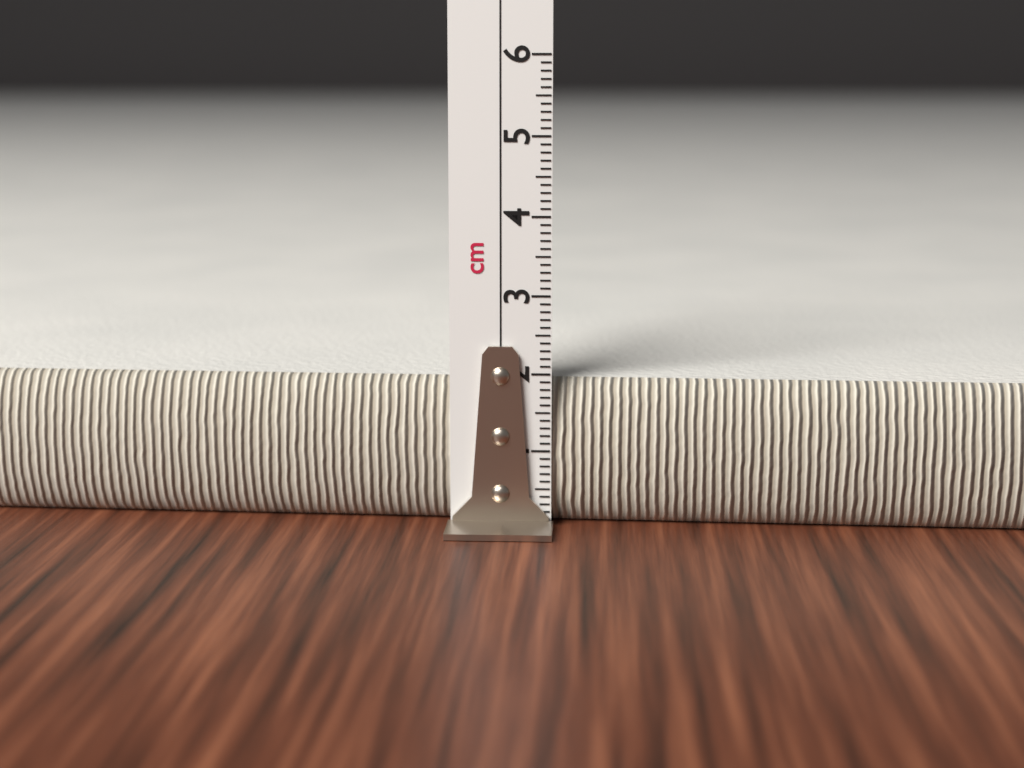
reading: 1.9 cm
